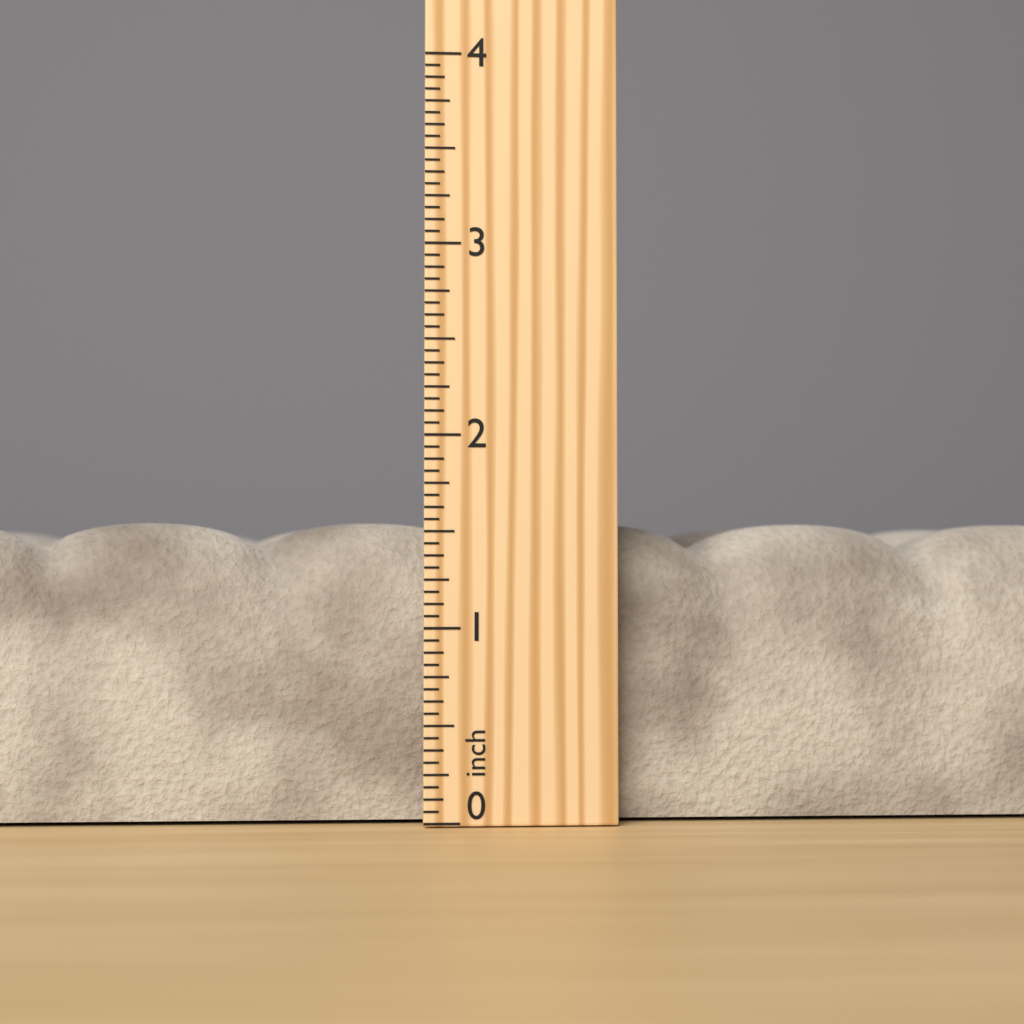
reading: 1.5625 inch
